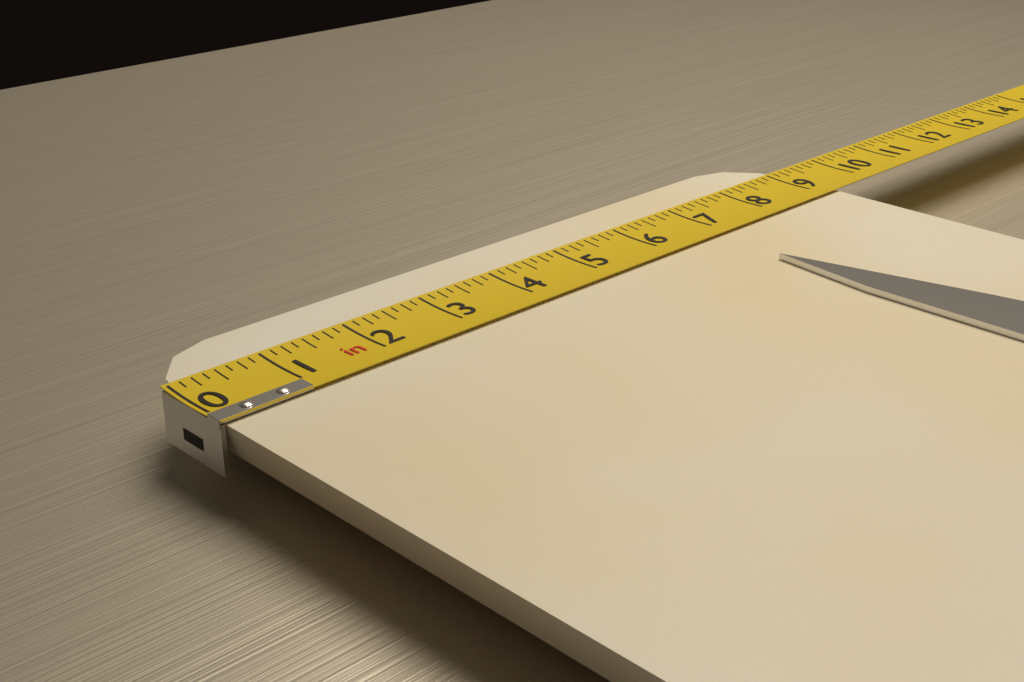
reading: 9.250 in
